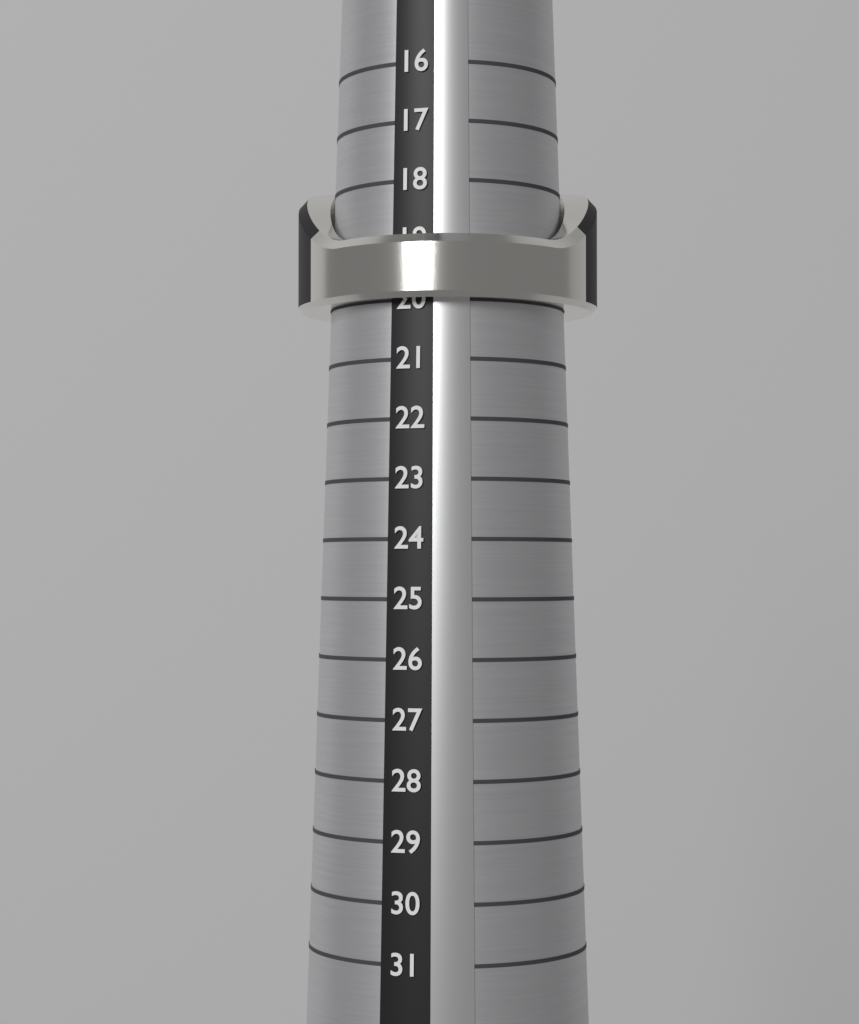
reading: 20 (no unit)
